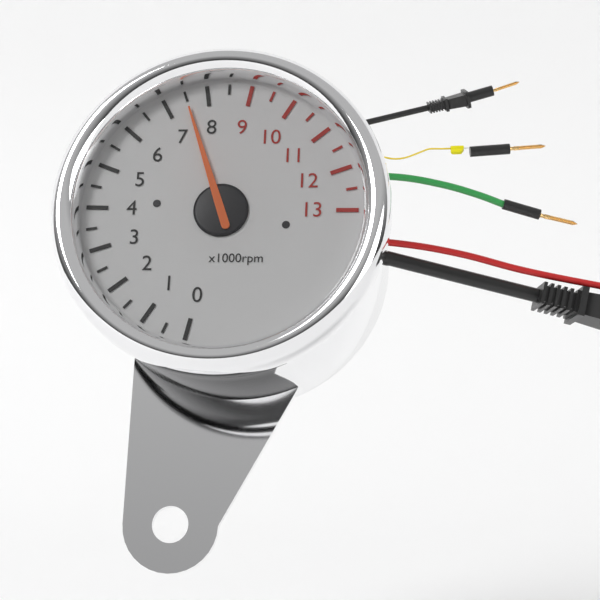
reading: 7.5 x1000rpm
